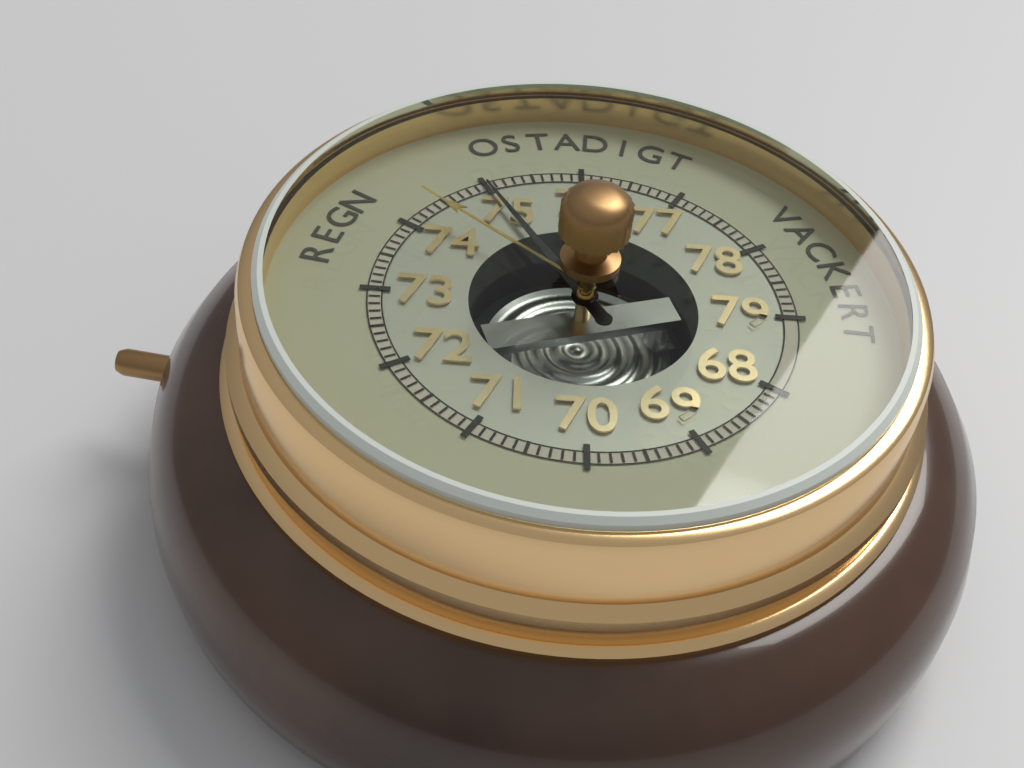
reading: 75.0 (no unit)
